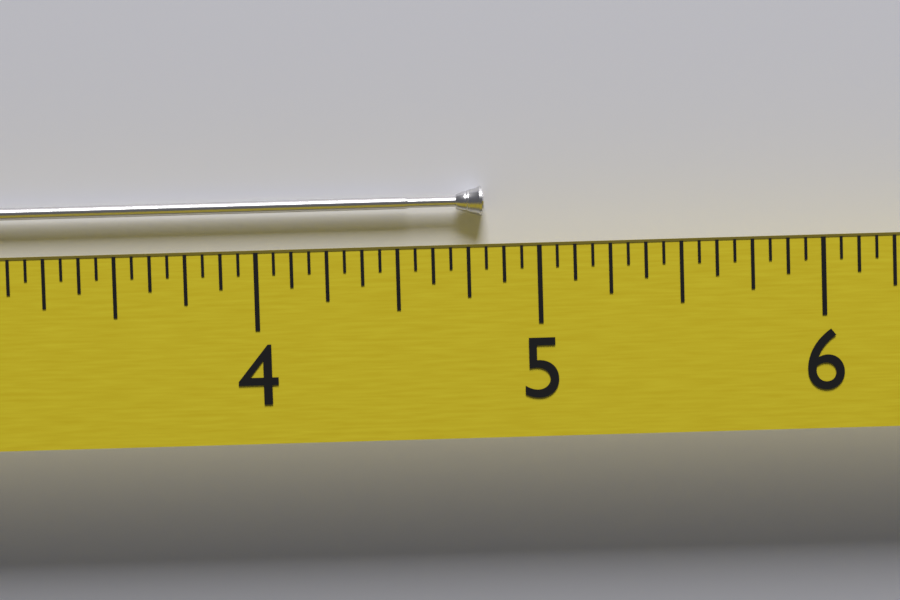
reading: 4.8125 (no unit)
